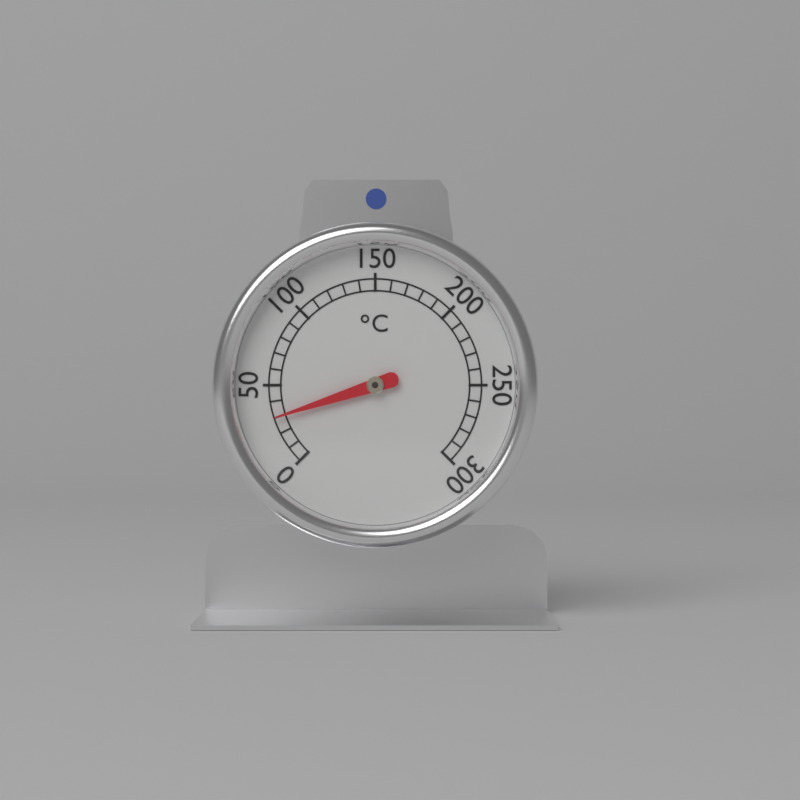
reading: 30 °C
